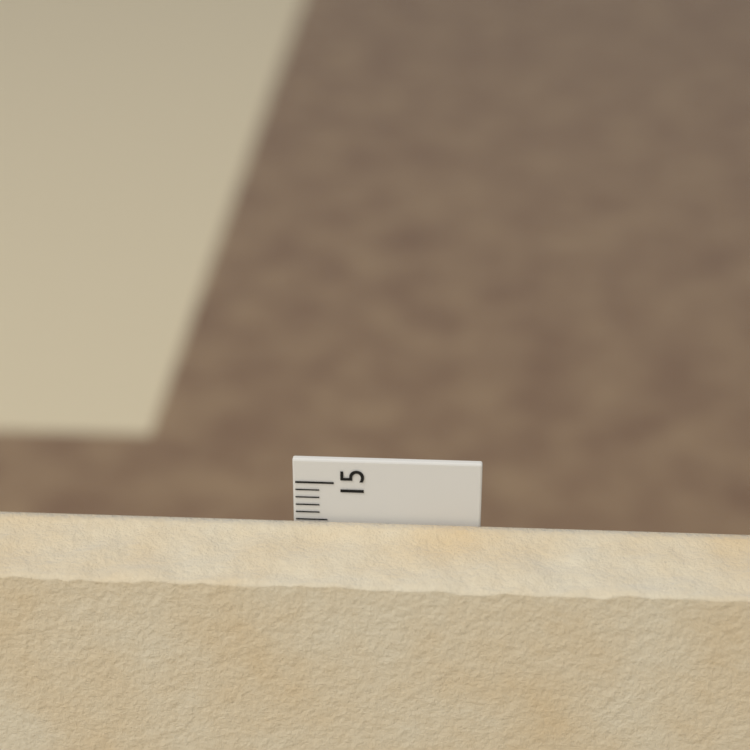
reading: 14.5 cm
